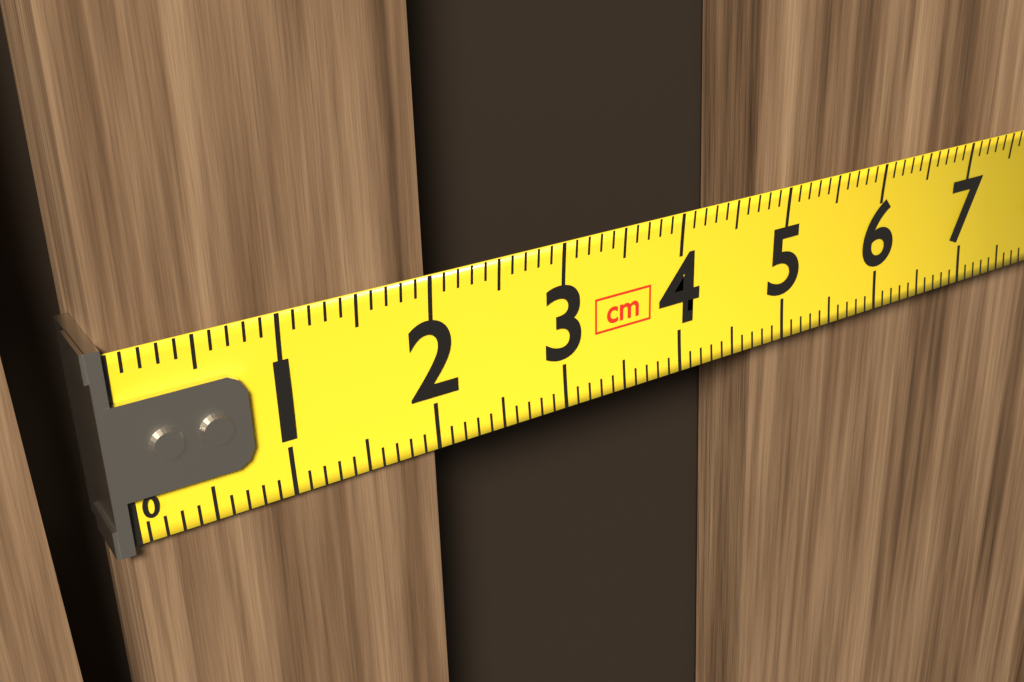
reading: 2.0 cm
